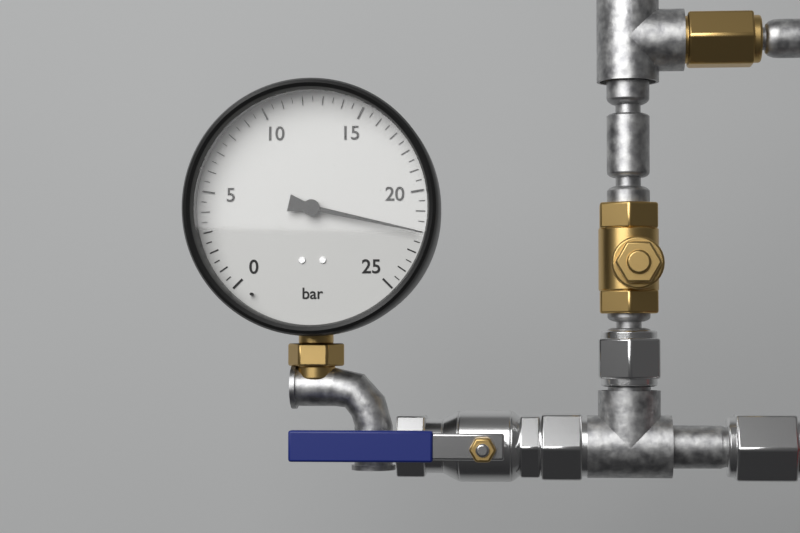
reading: 22.0 bar
